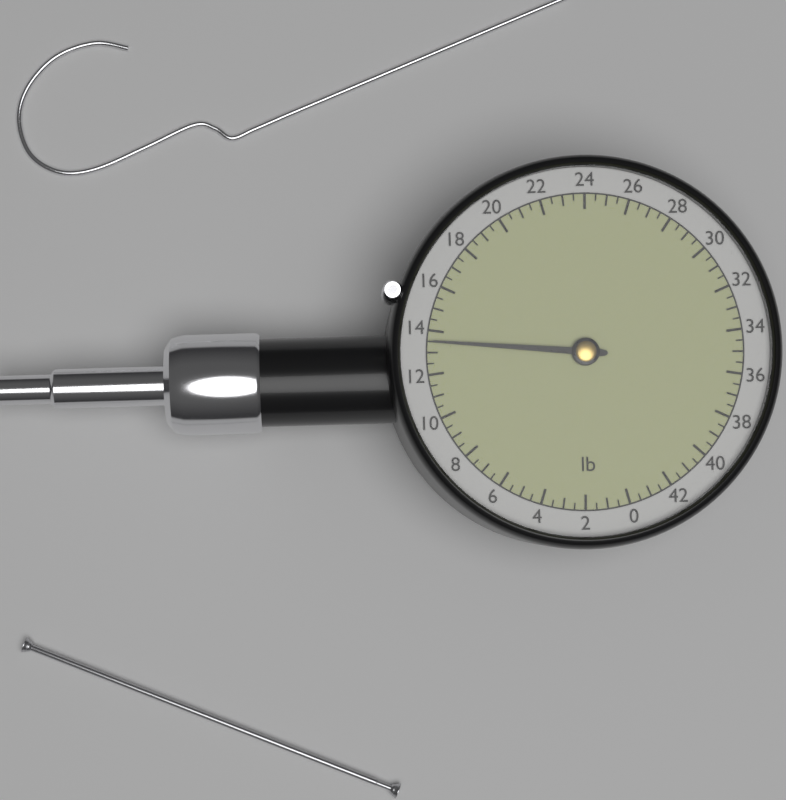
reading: 13.5 lb
